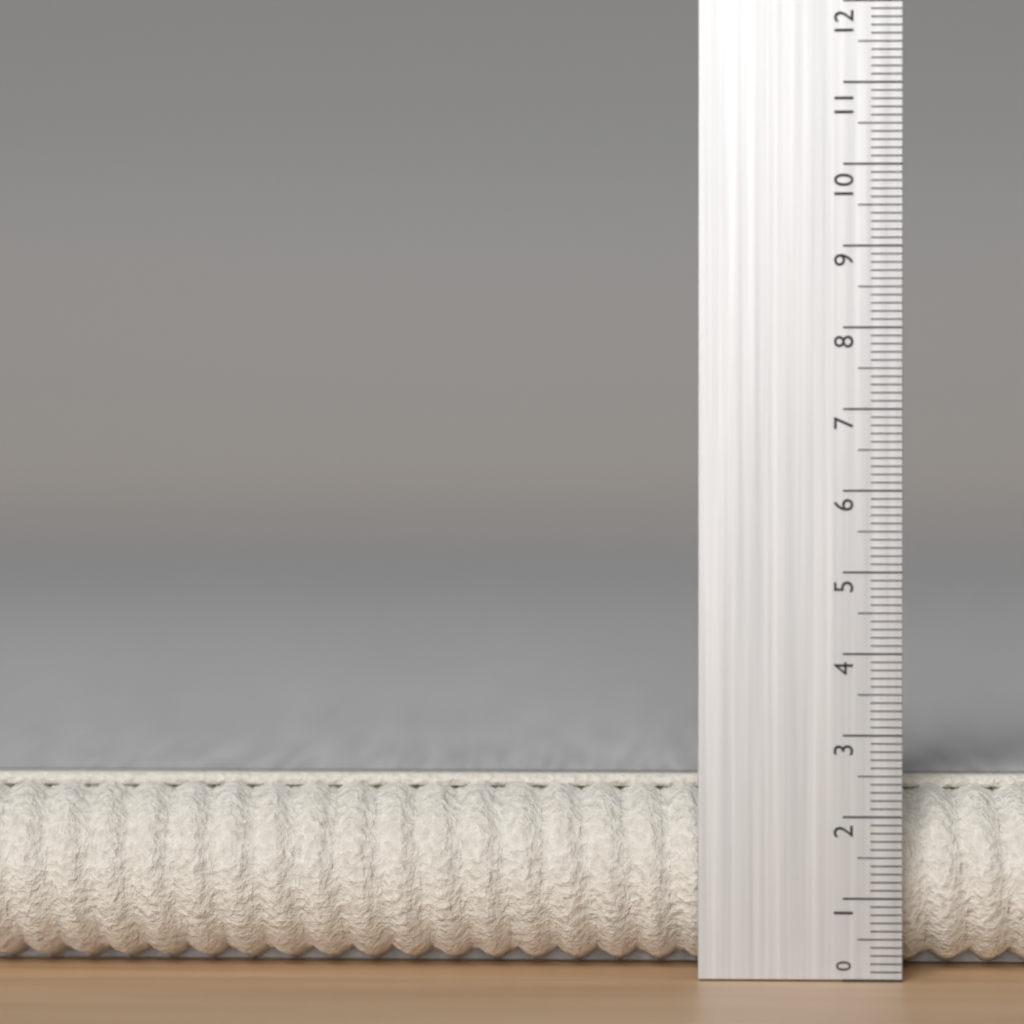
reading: 2.4 (no unit)
